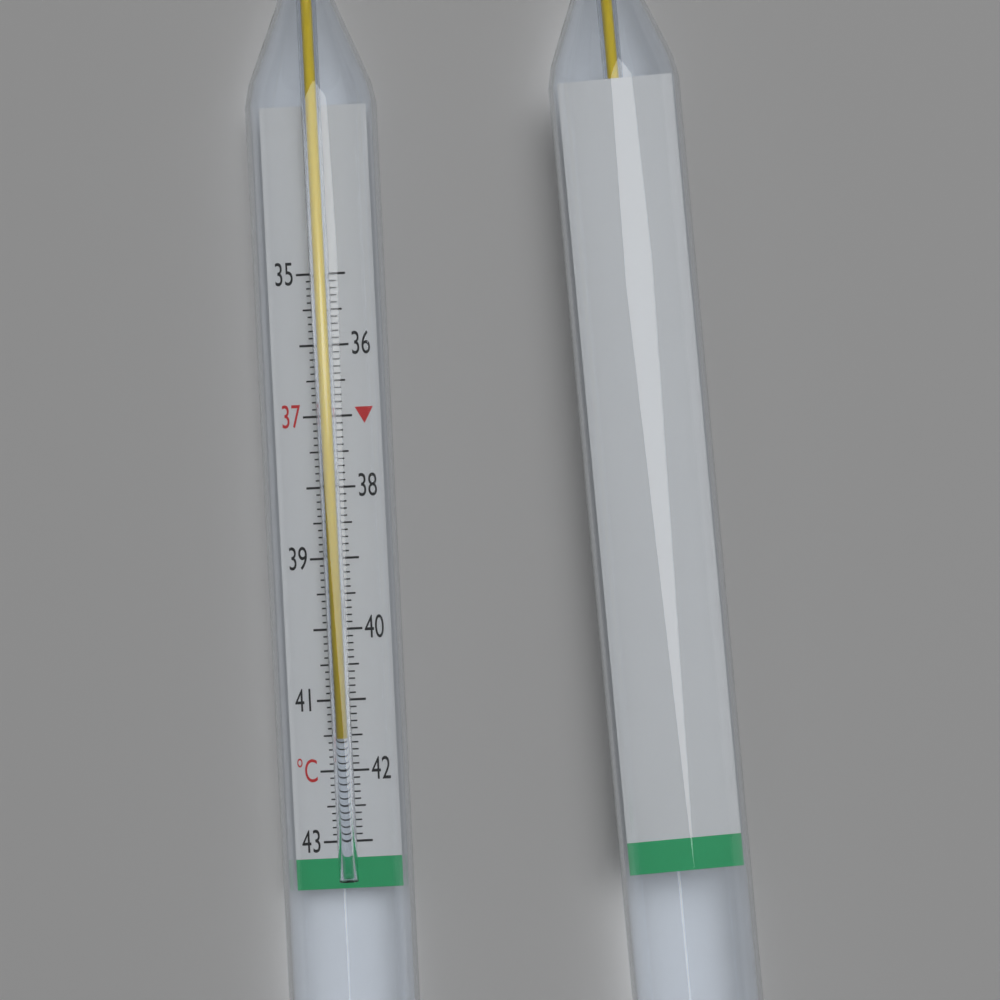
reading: 41.5 °C
